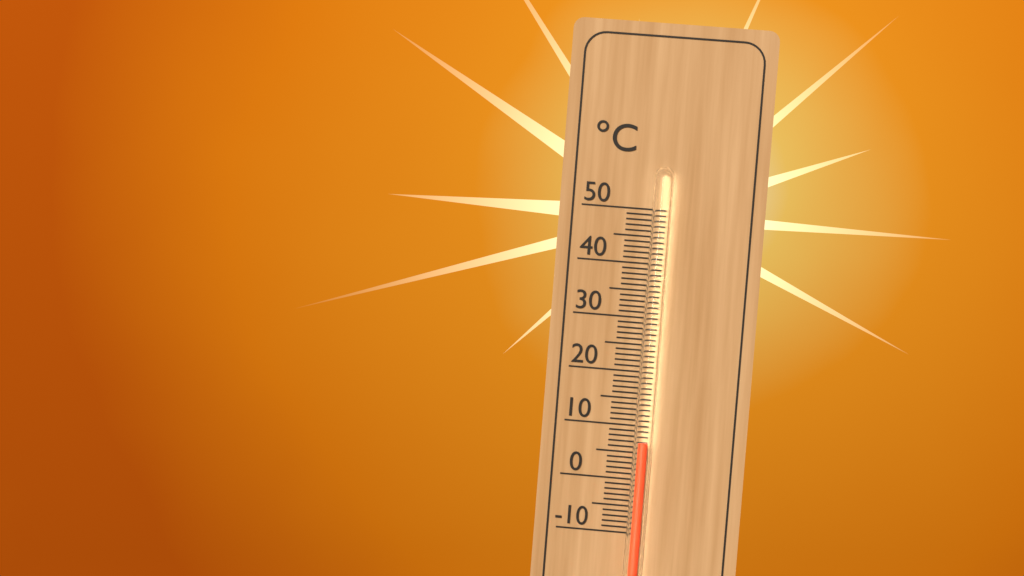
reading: 7 °C
